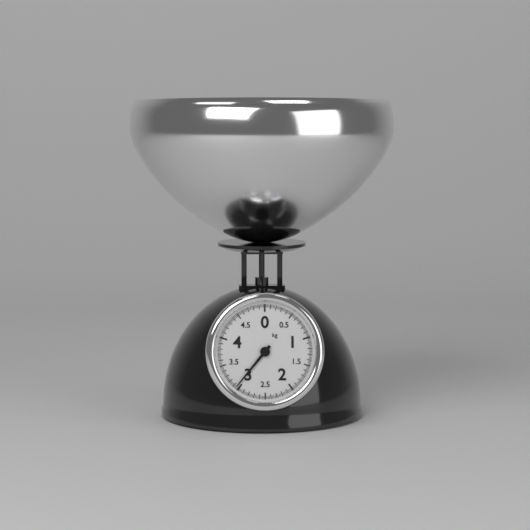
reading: 3.050 kg
